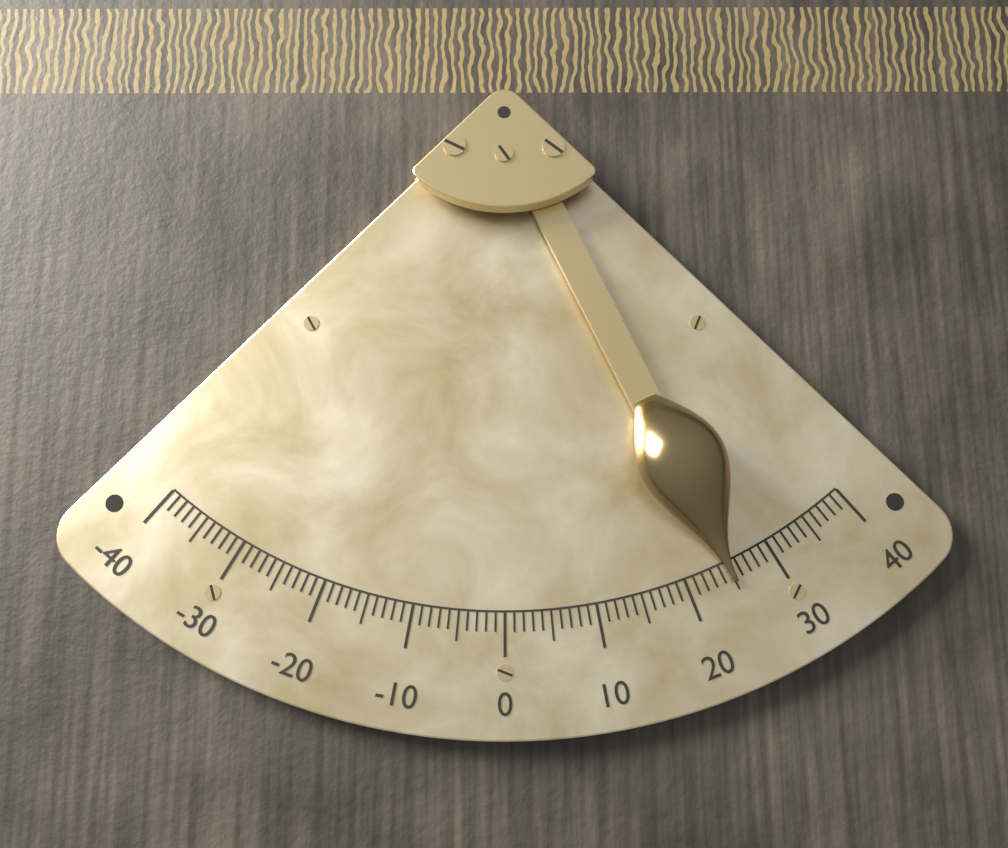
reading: 25 (no unit)
